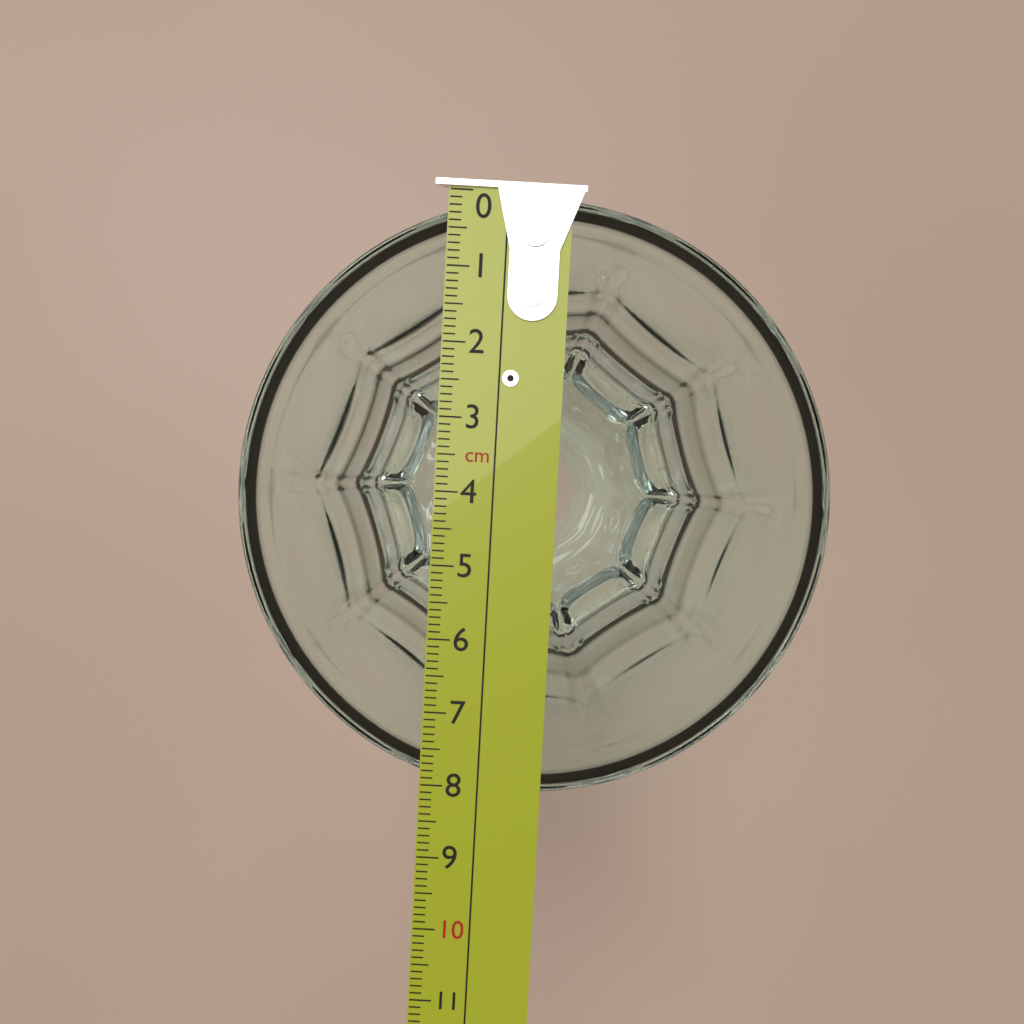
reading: 8.1 cm
